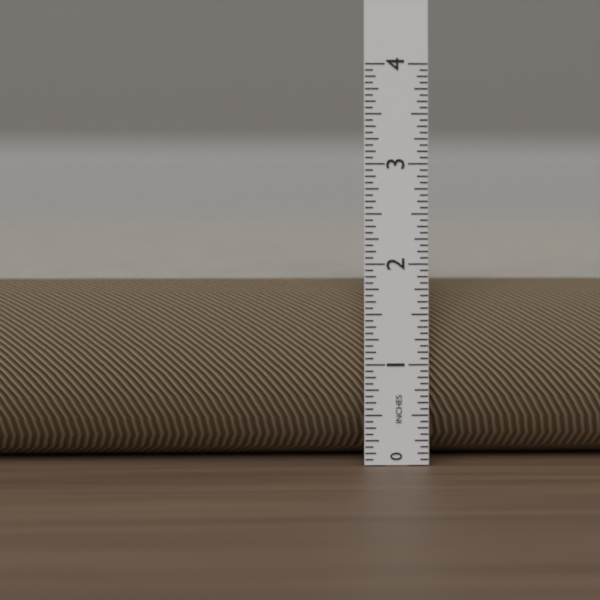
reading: 1.8125 in
